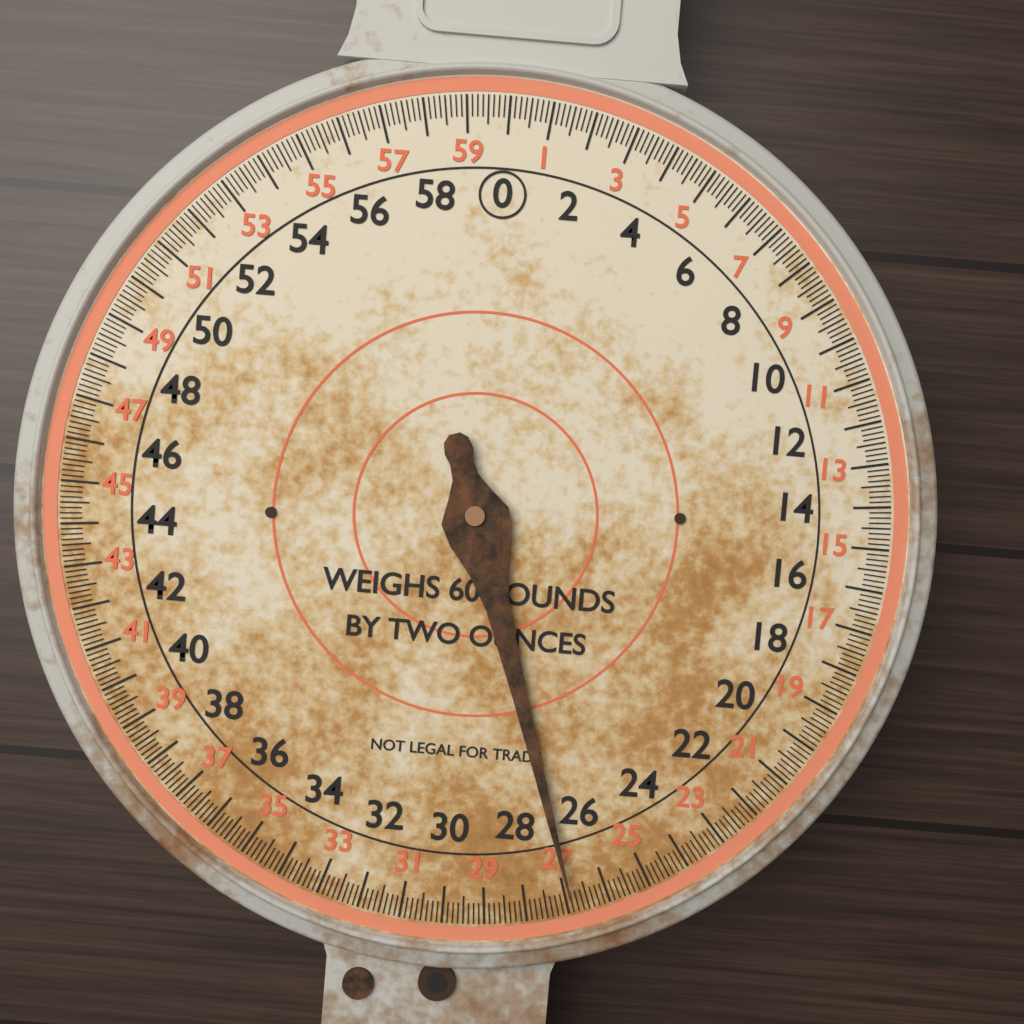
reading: 26.875 lb
